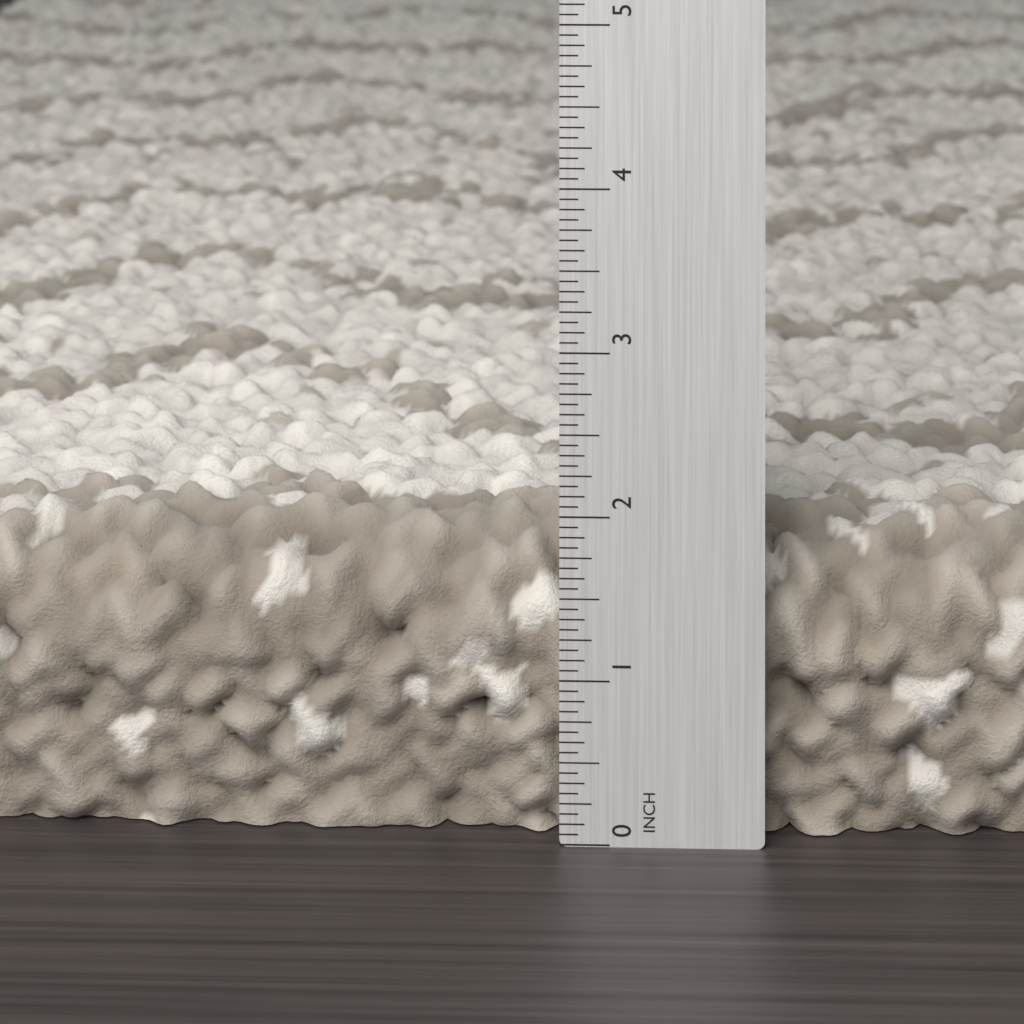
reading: 1.8750 in
